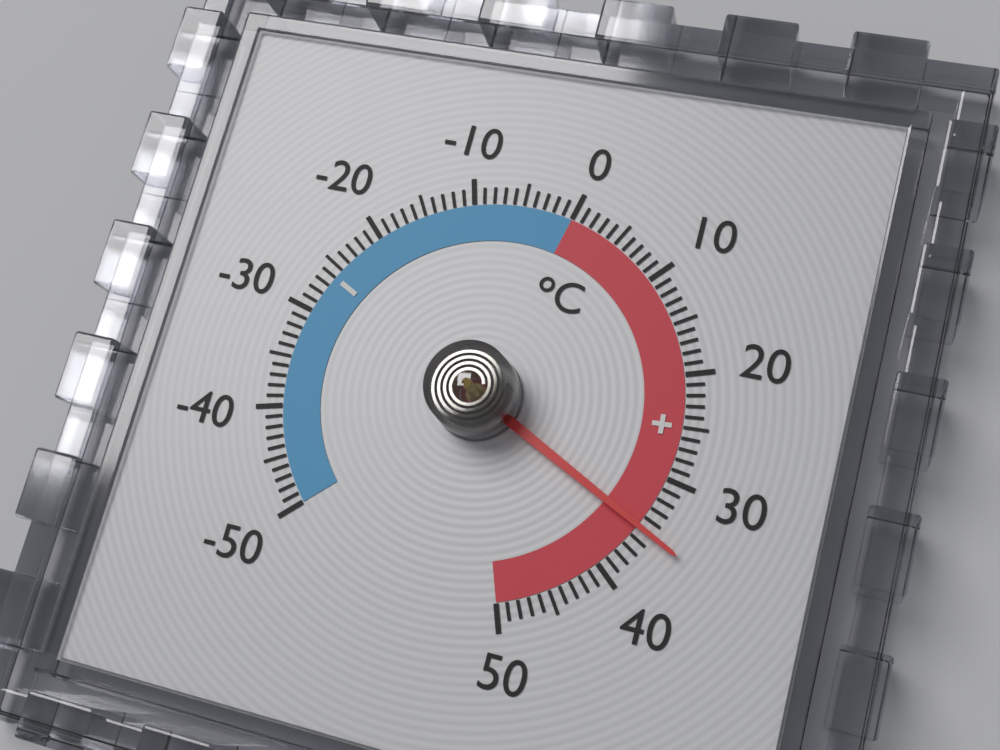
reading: 35 °C
